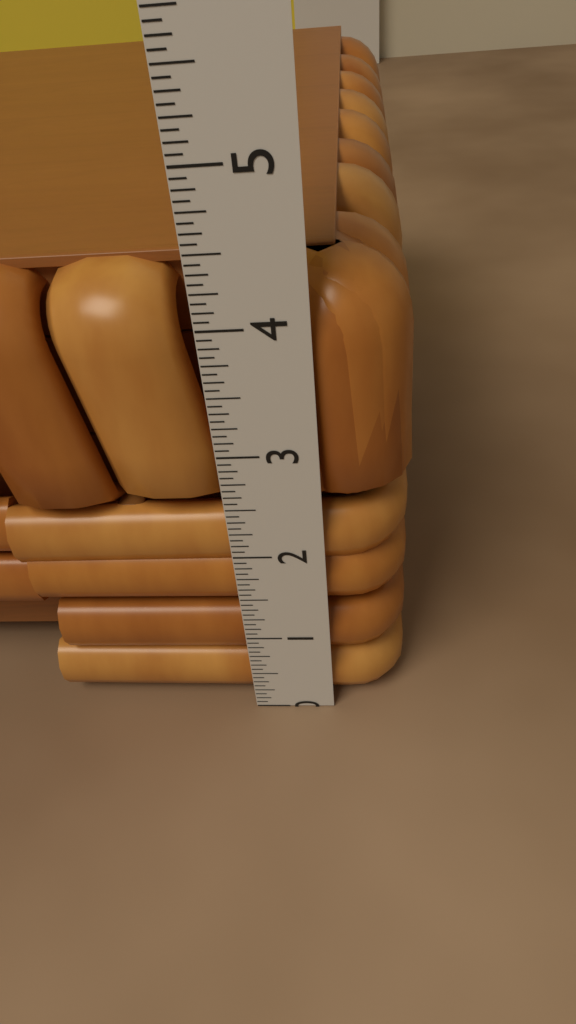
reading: 4.3125 in
